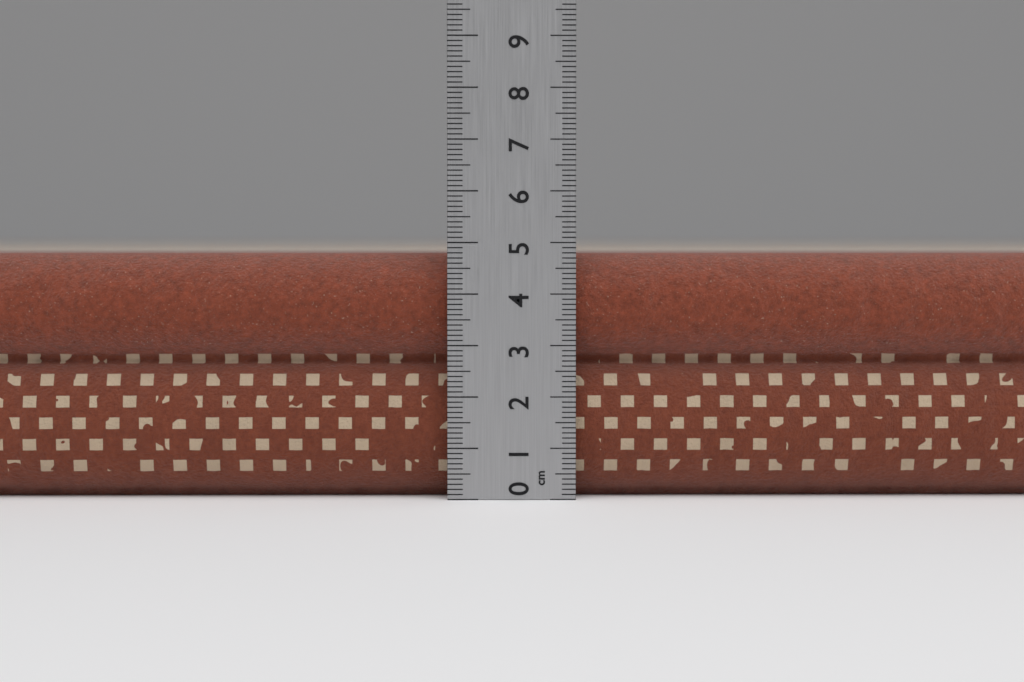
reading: 4.8 cm
